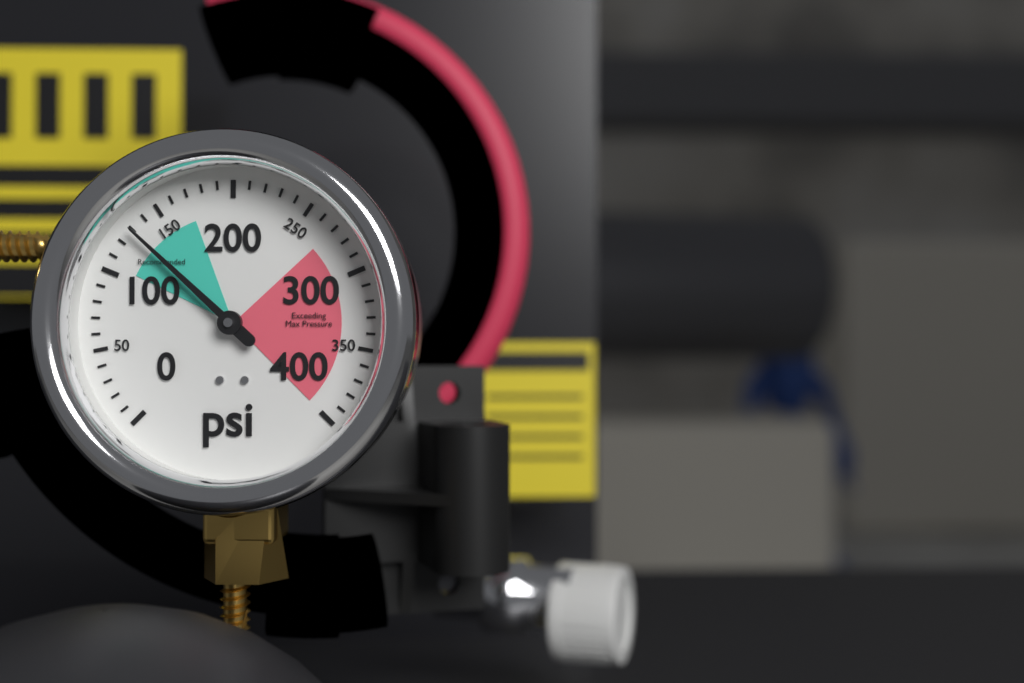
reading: 130 psi
